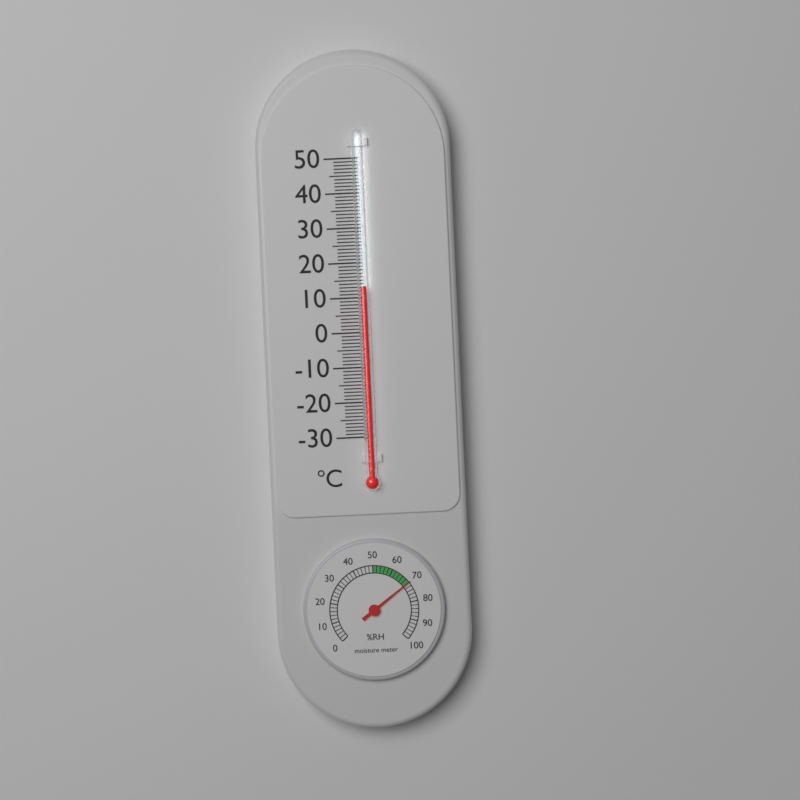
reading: 13 °C
